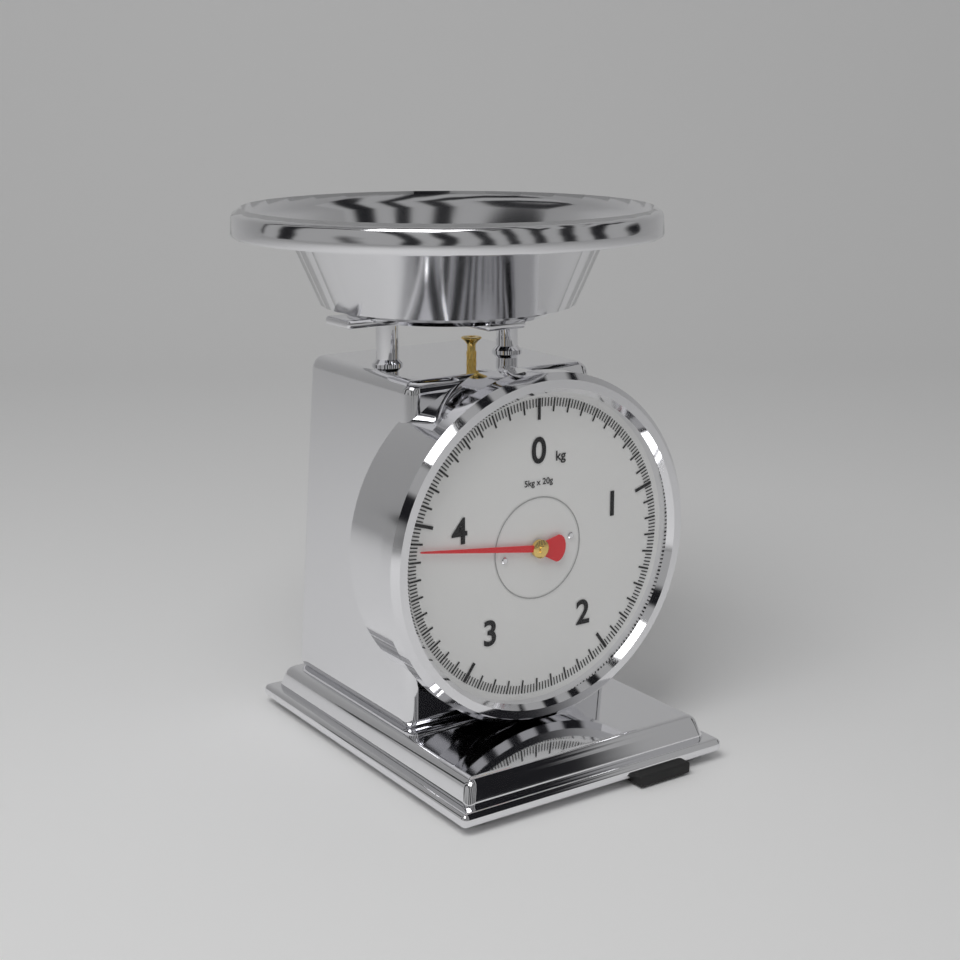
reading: 3.86 kg
